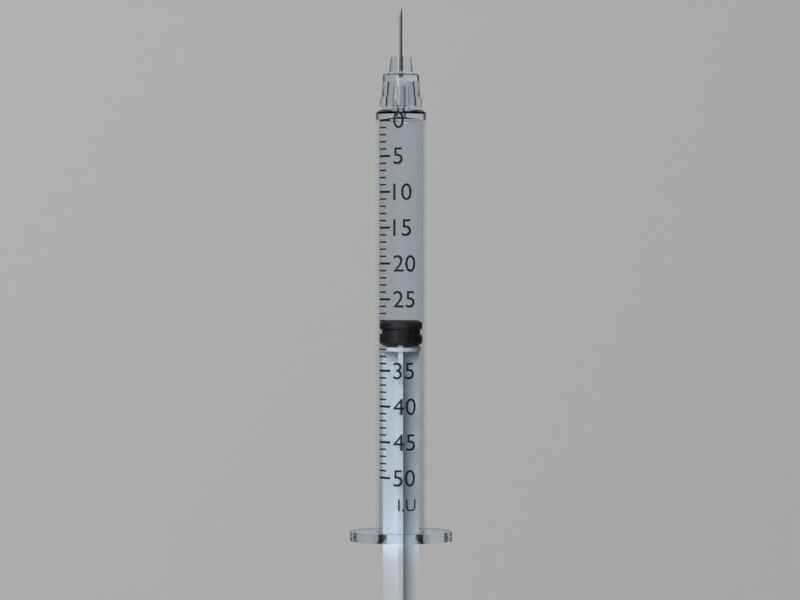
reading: 28 I.U.
